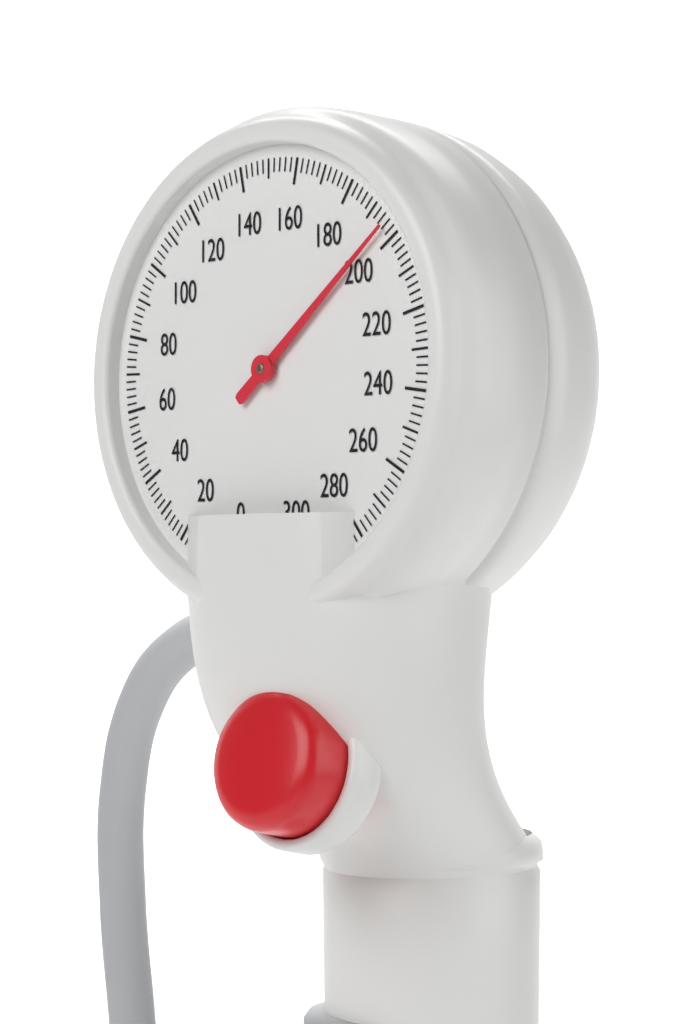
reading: 196 mmHg
